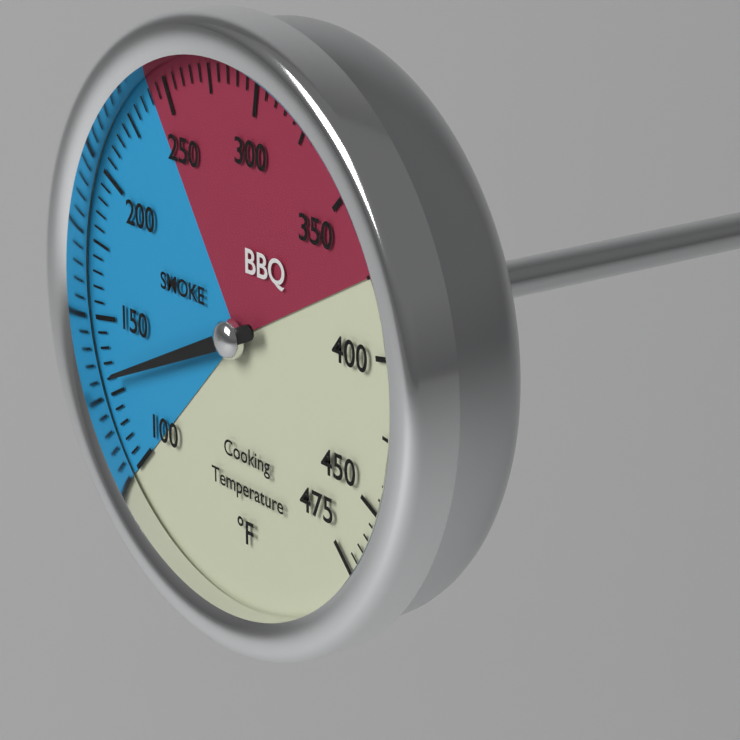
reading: 130 °F
